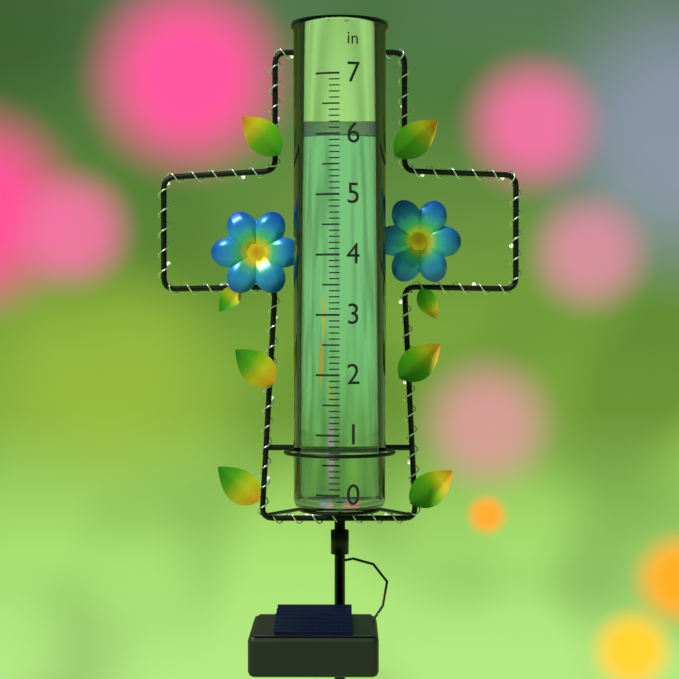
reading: 6.0 in
